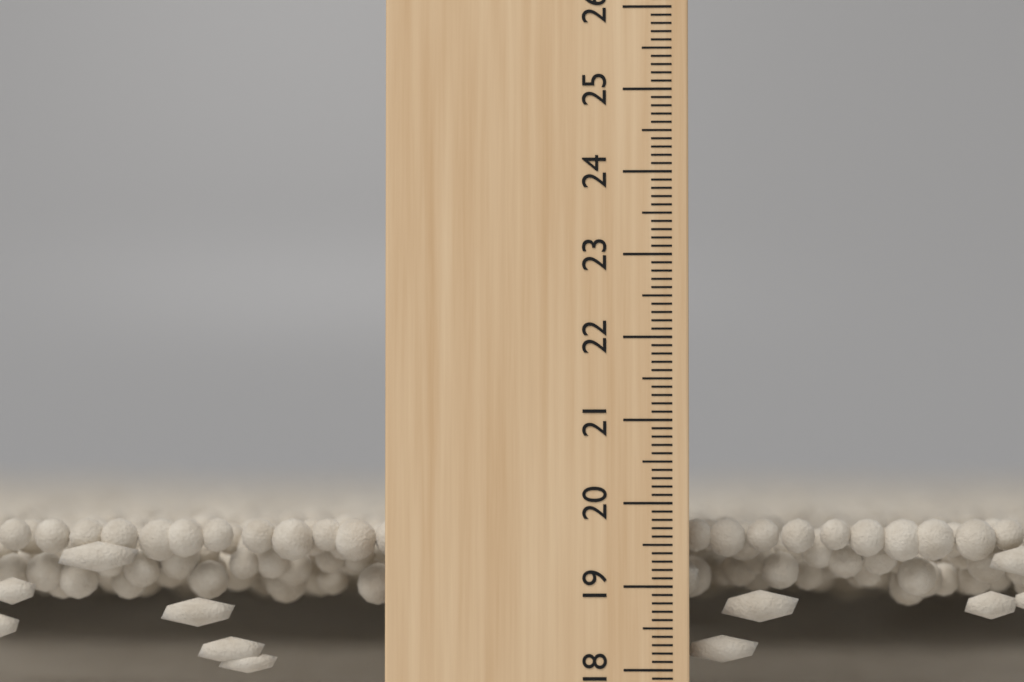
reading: 19.8 cm
